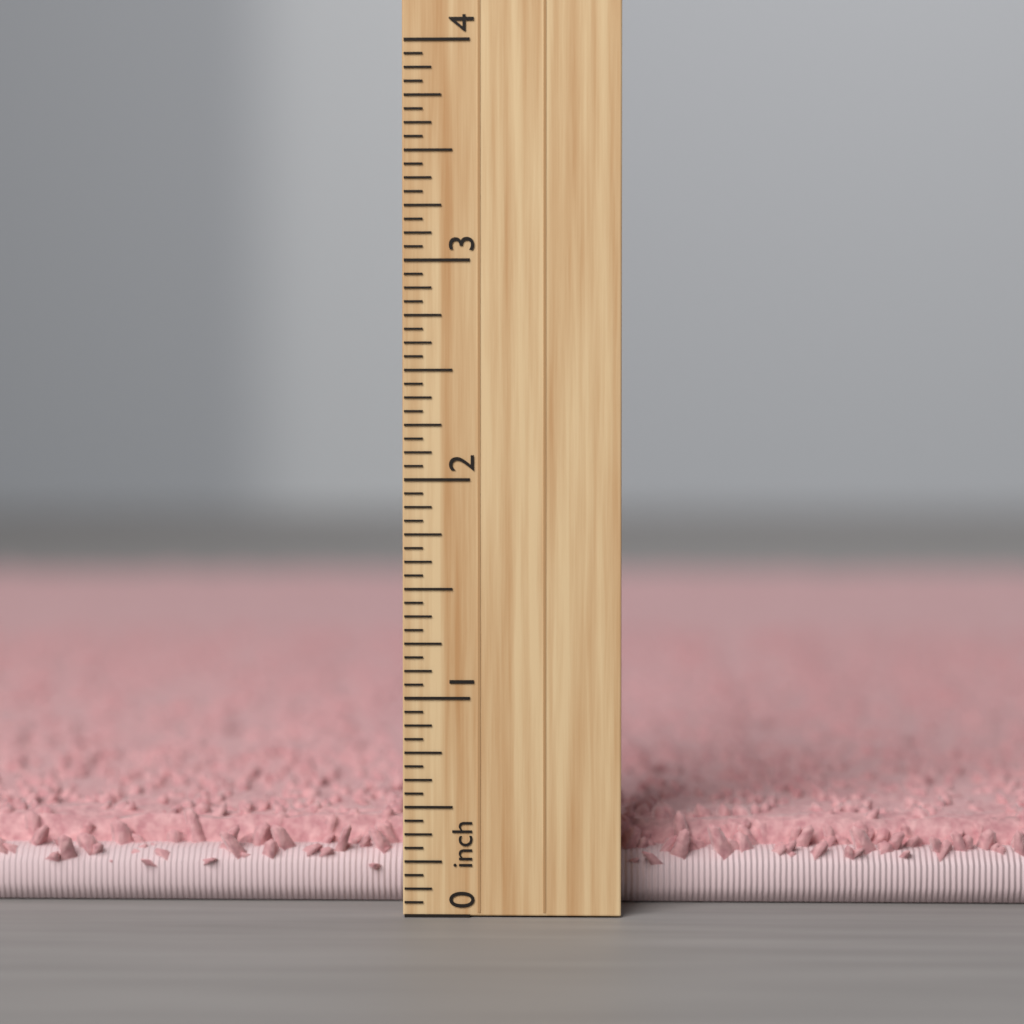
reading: 0.4375 inch
